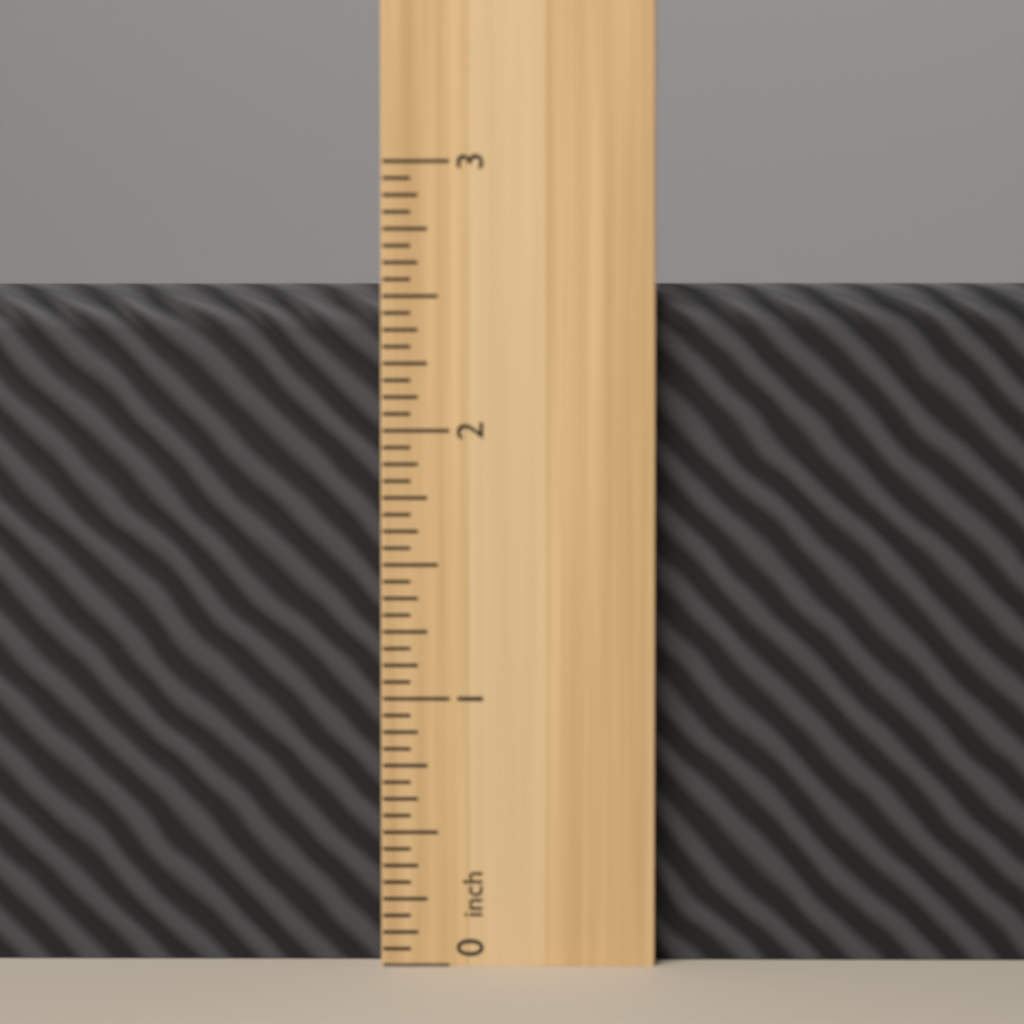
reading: 2.5625 inch
